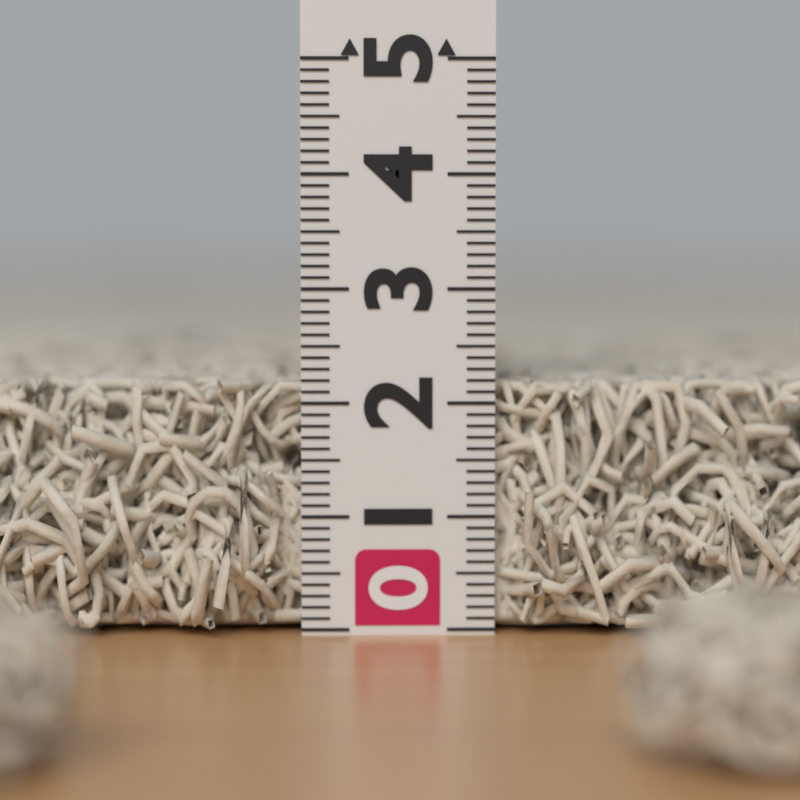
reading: 2.2 (no unit)
